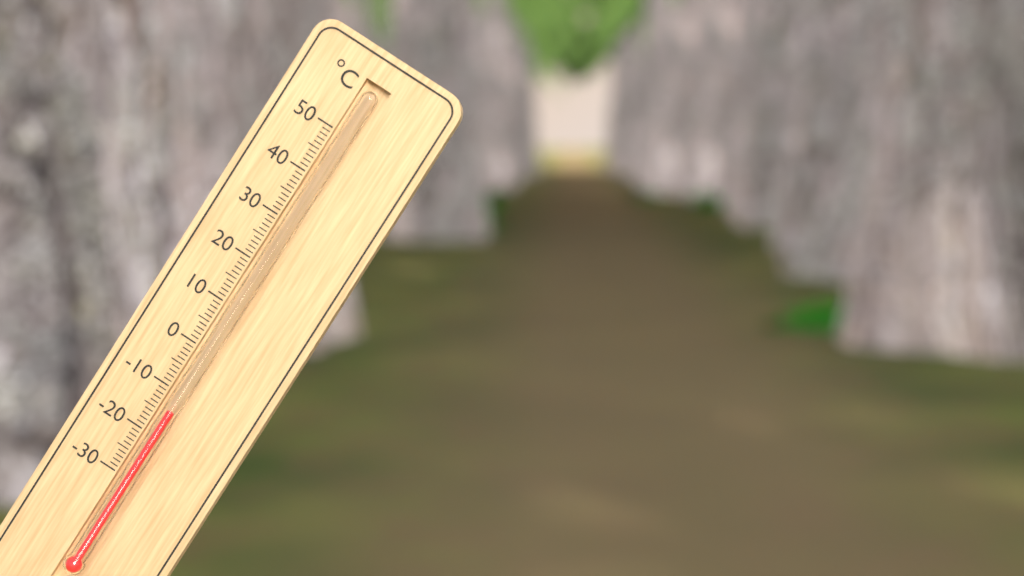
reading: -14 °C
